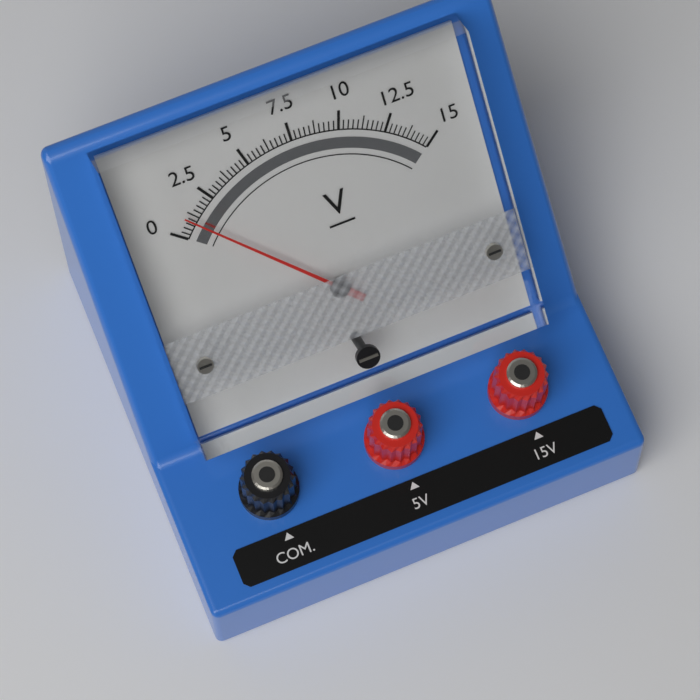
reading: 1.00 V
